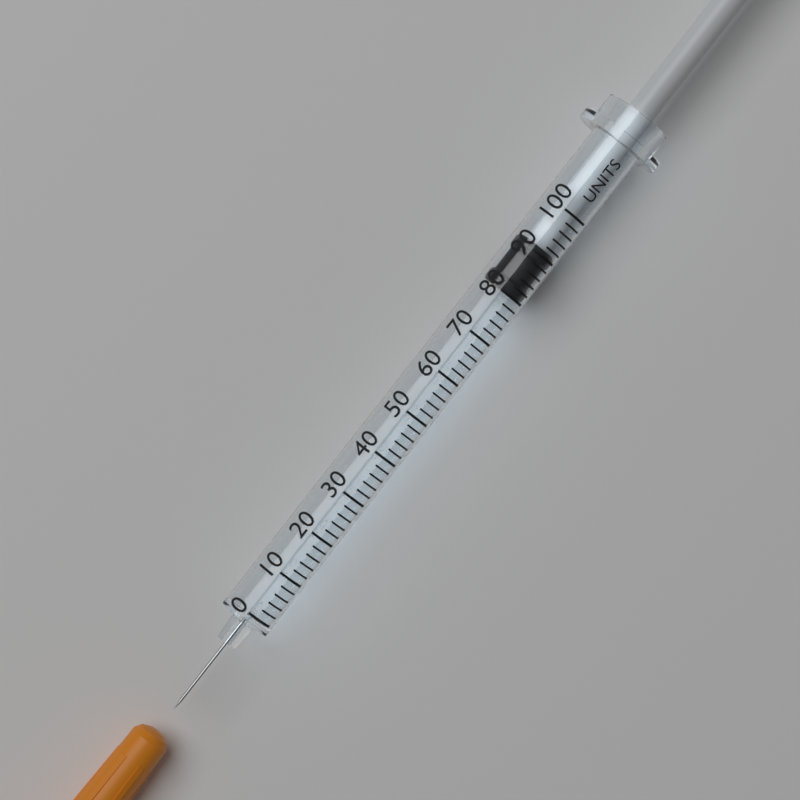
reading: 80 units
